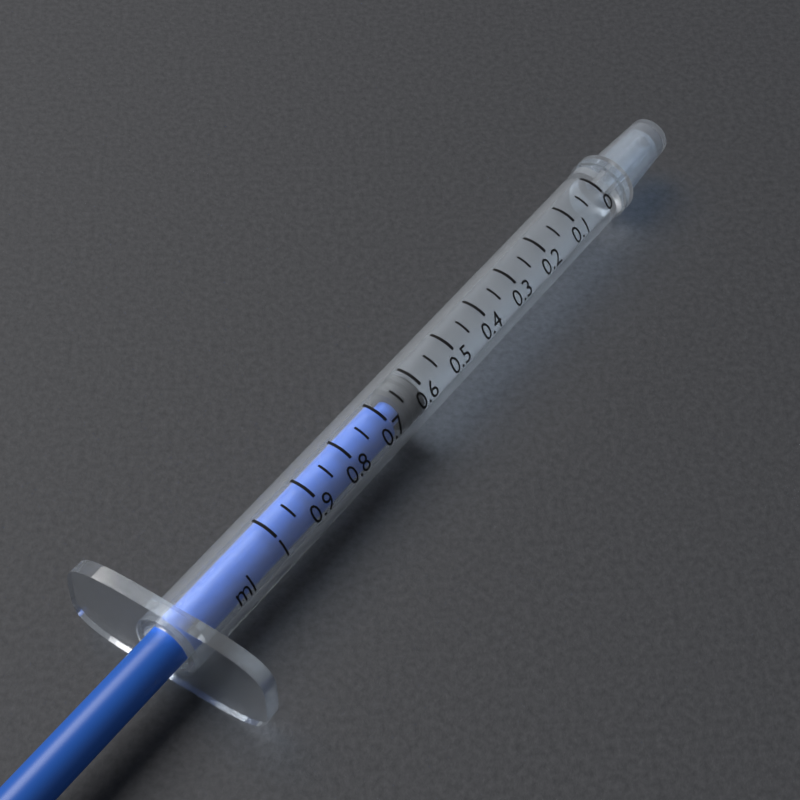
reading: 0.60 ml
